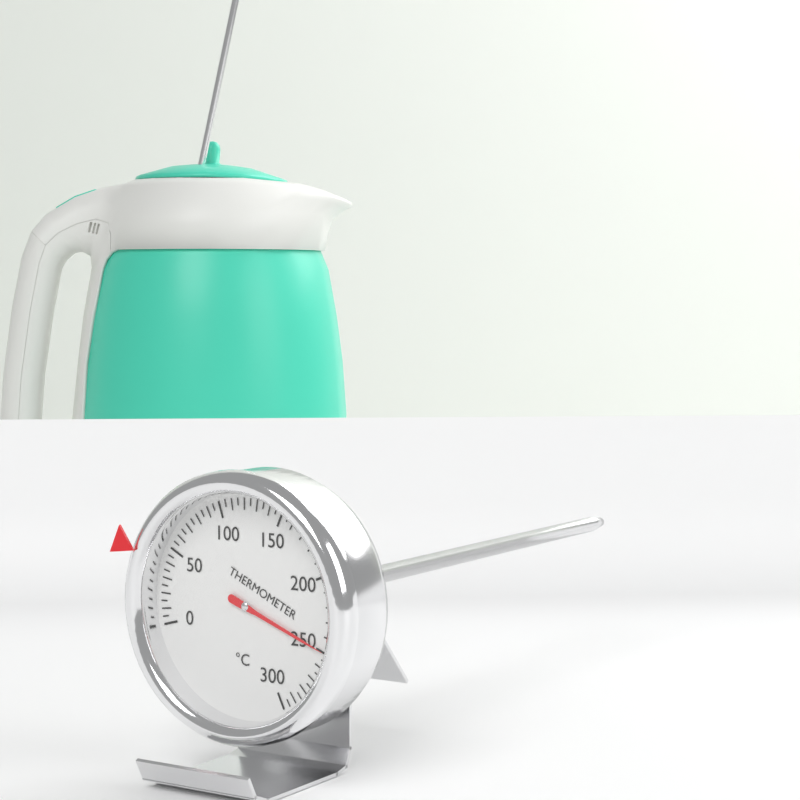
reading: 250 °C
